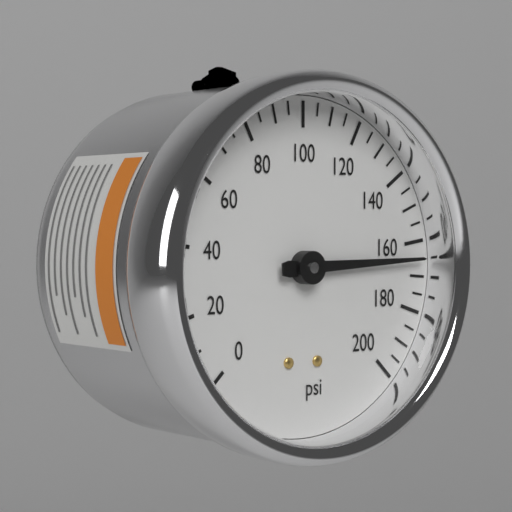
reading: 165 psi
